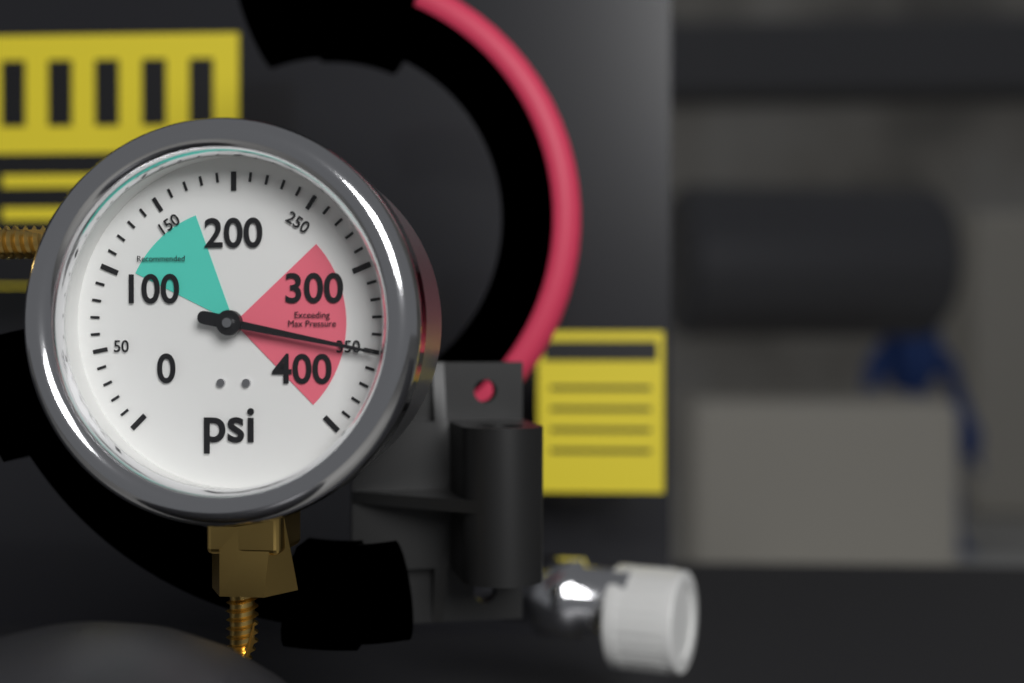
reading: 350 psi
